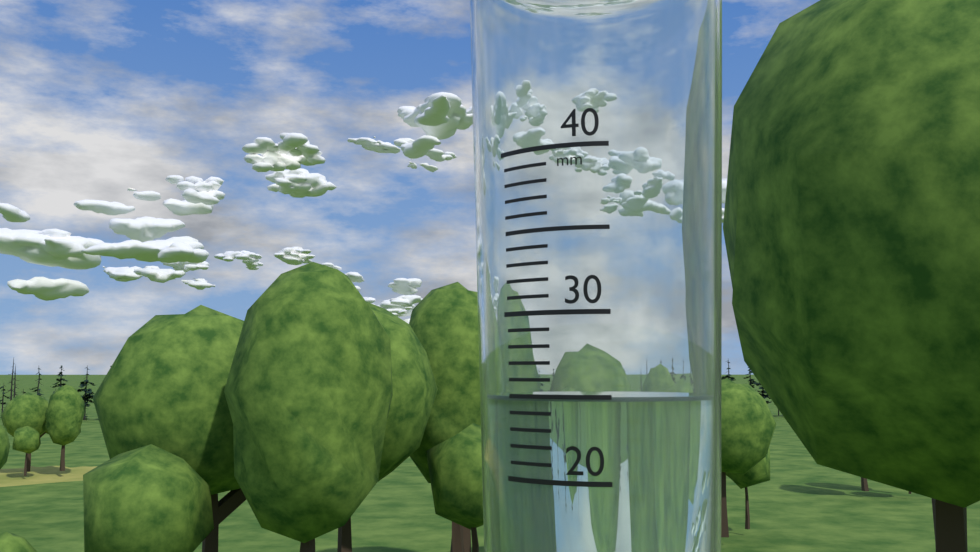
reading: 25 mm
